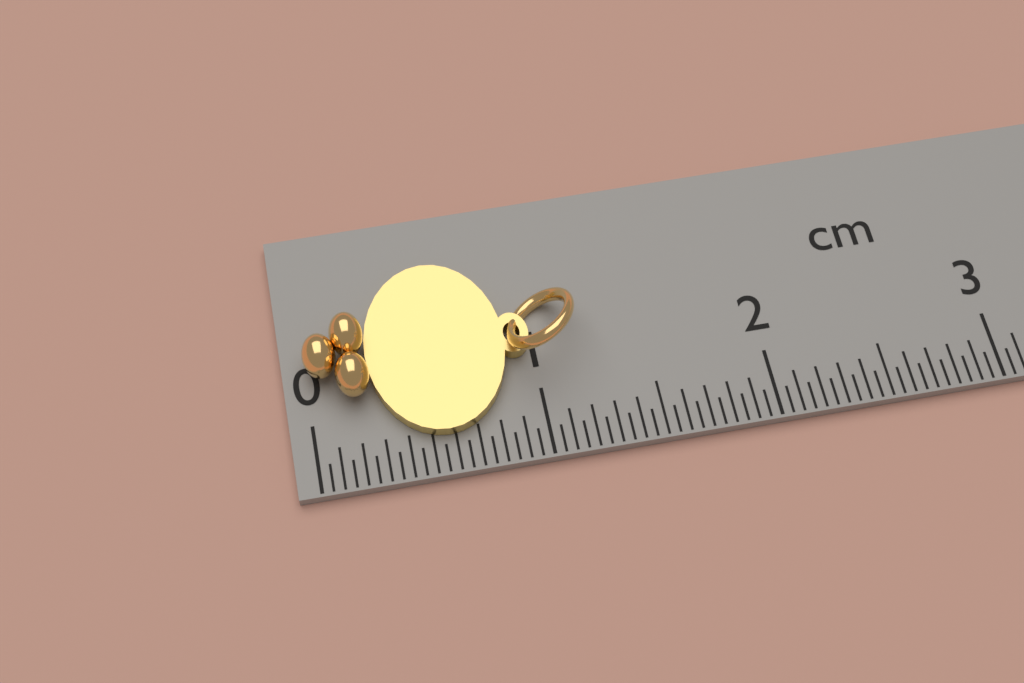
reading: 1.20 cm
